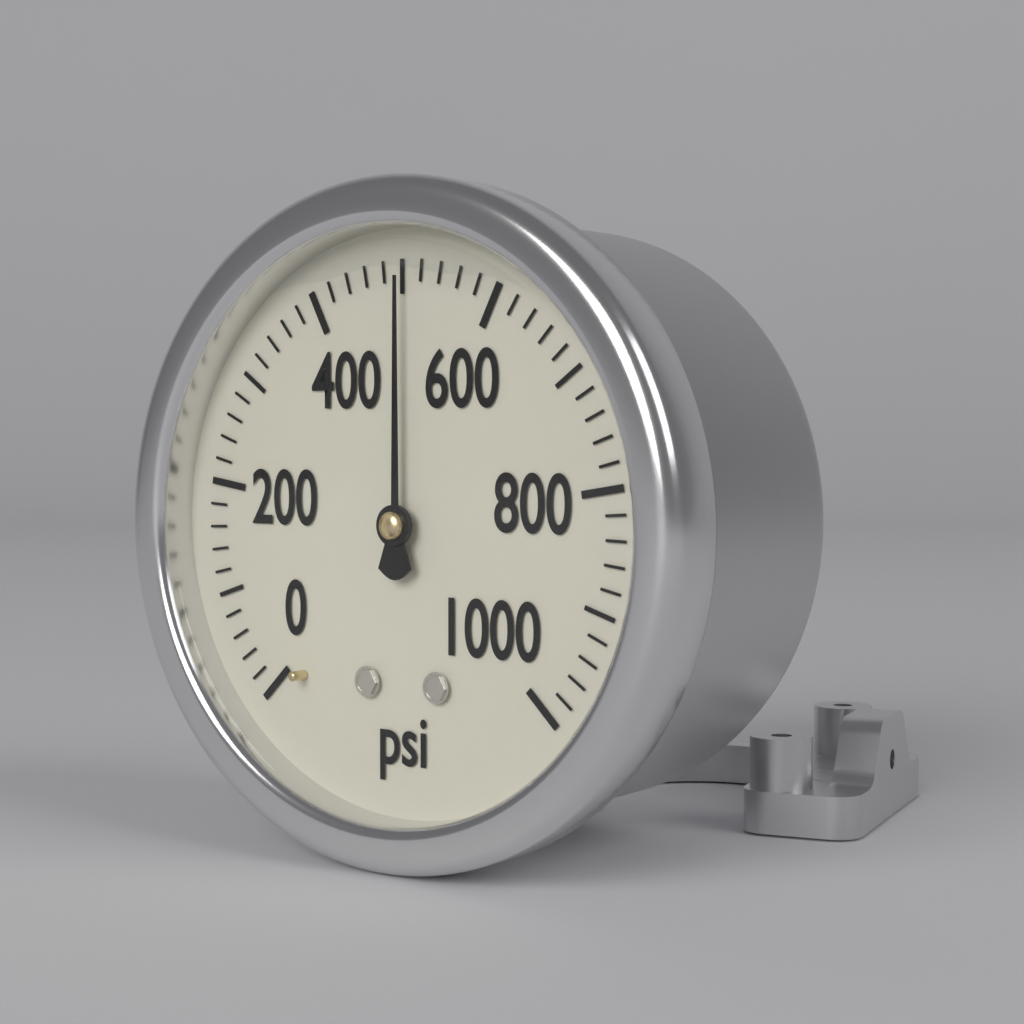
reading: 500 psi
